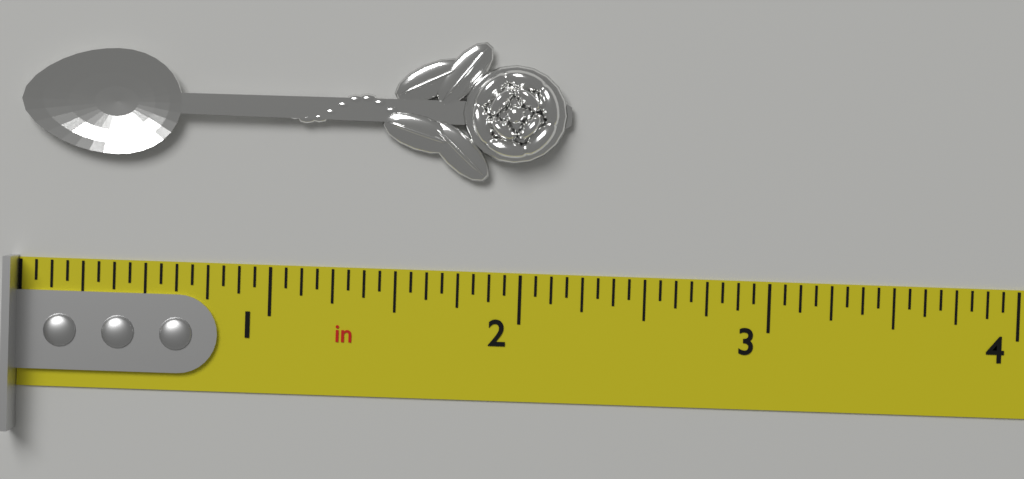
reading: 2.1875 in
